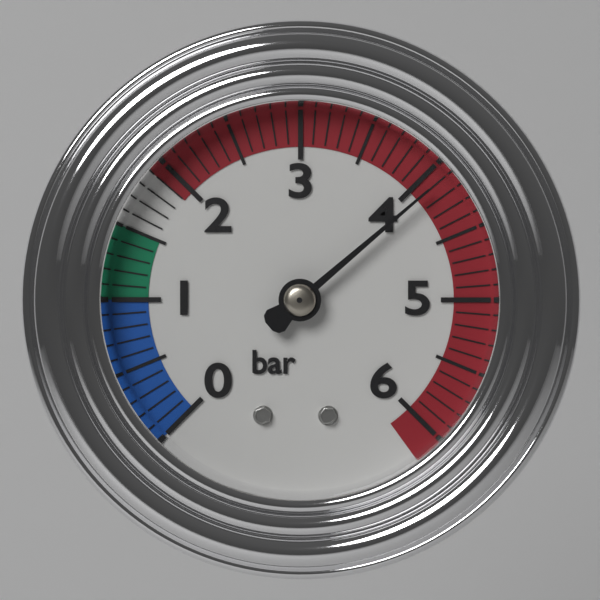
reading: 4.1 bar
